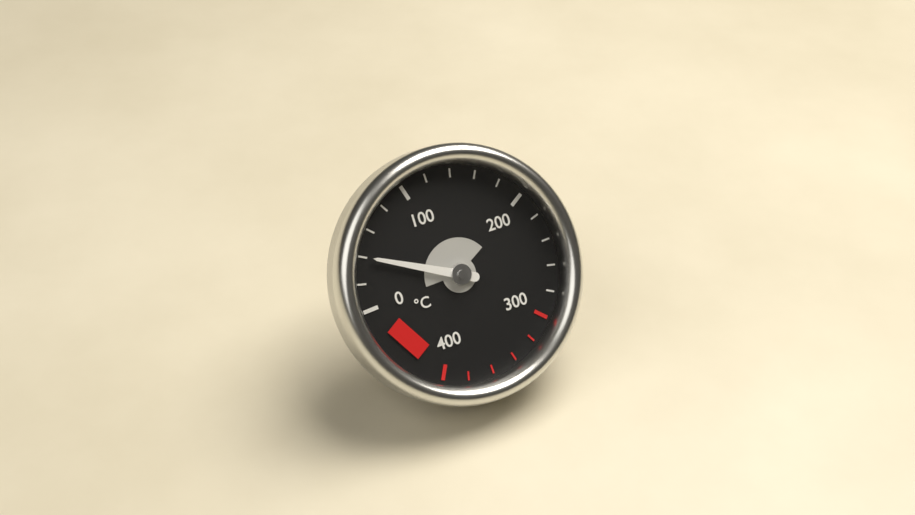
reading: 40 °C
